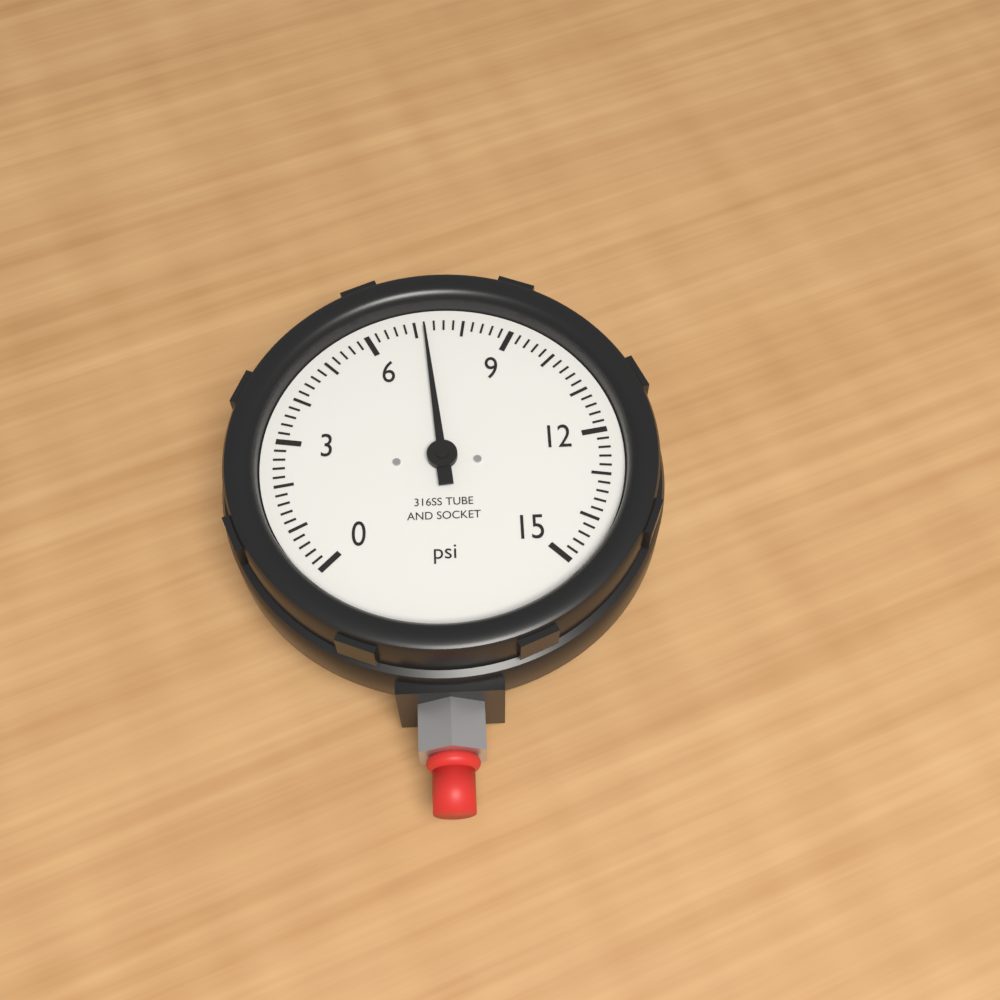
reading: 7.2 psi
